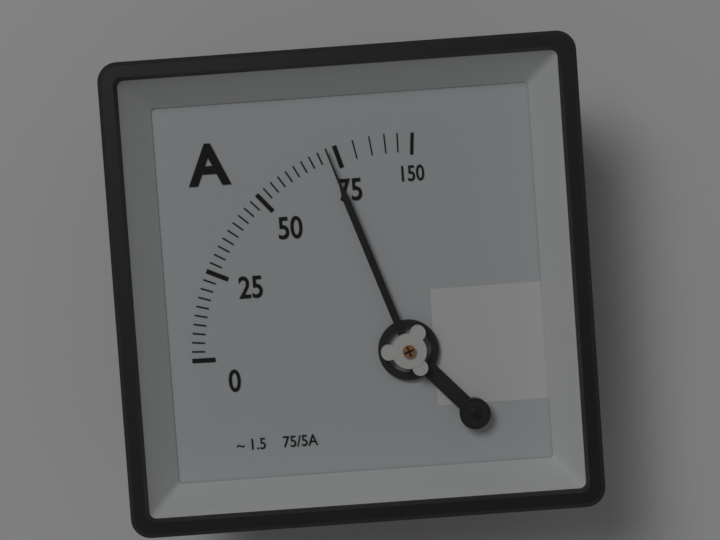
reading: 72.5 A
